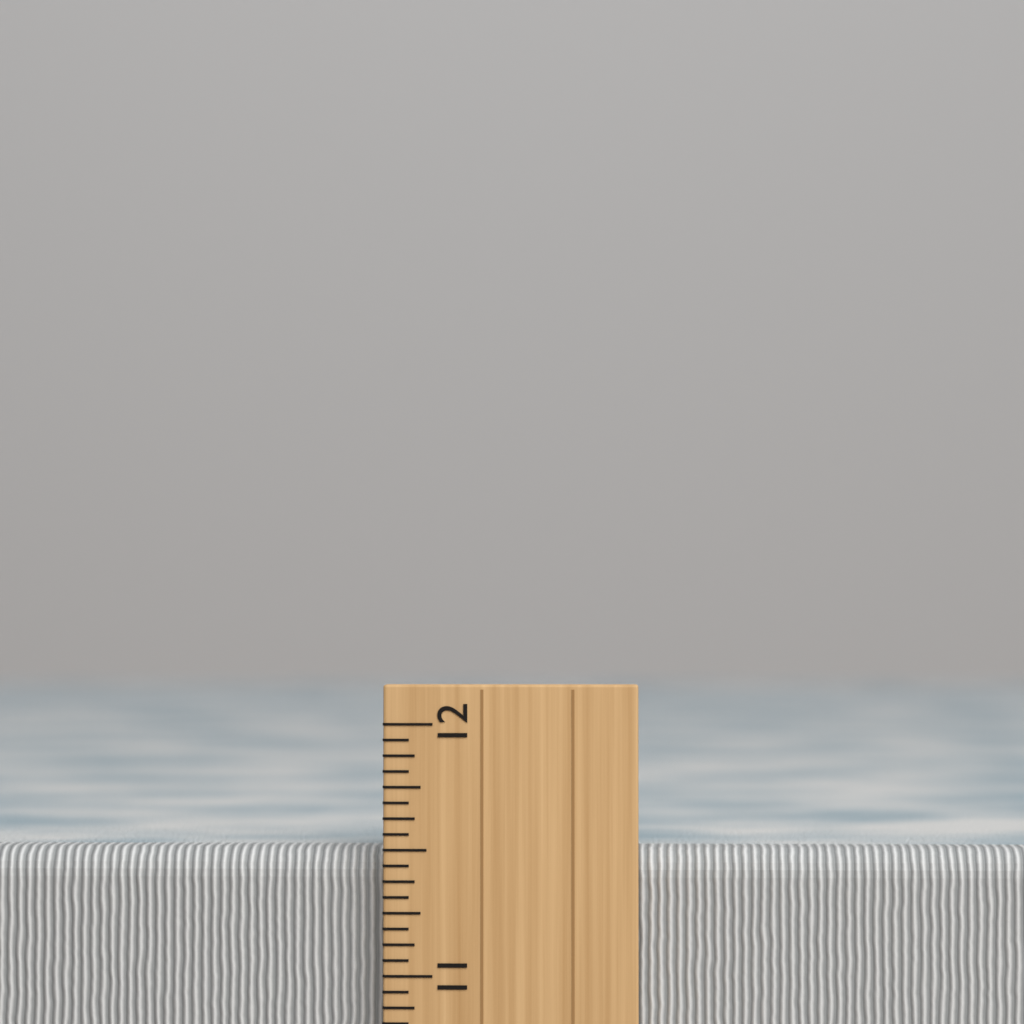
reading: 11.5000 inch
